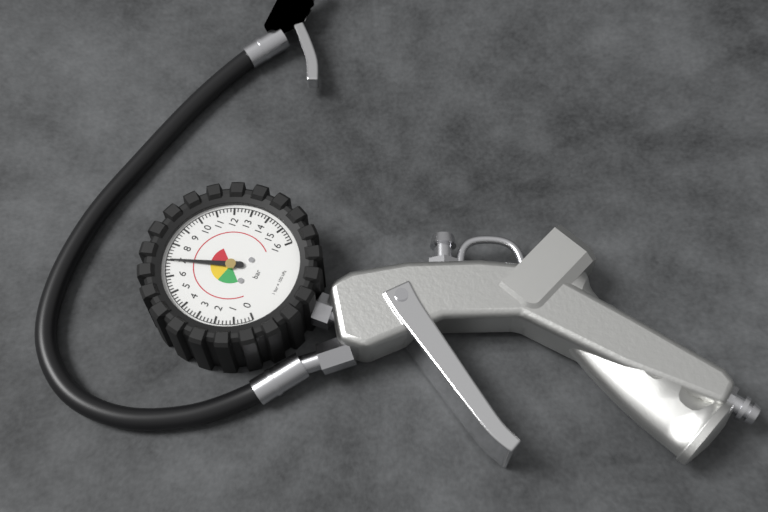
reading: 7.0 bar
